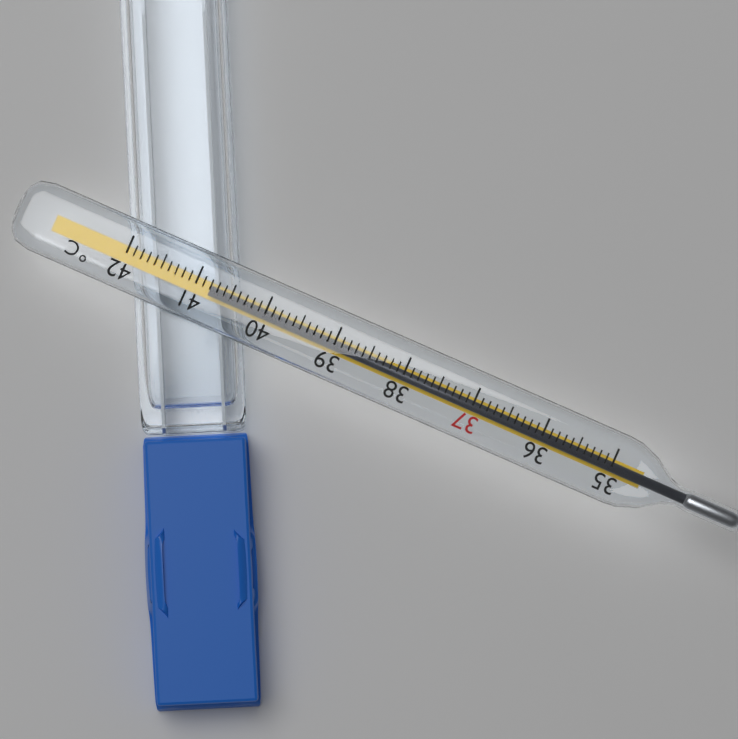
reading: 40.8 °C
